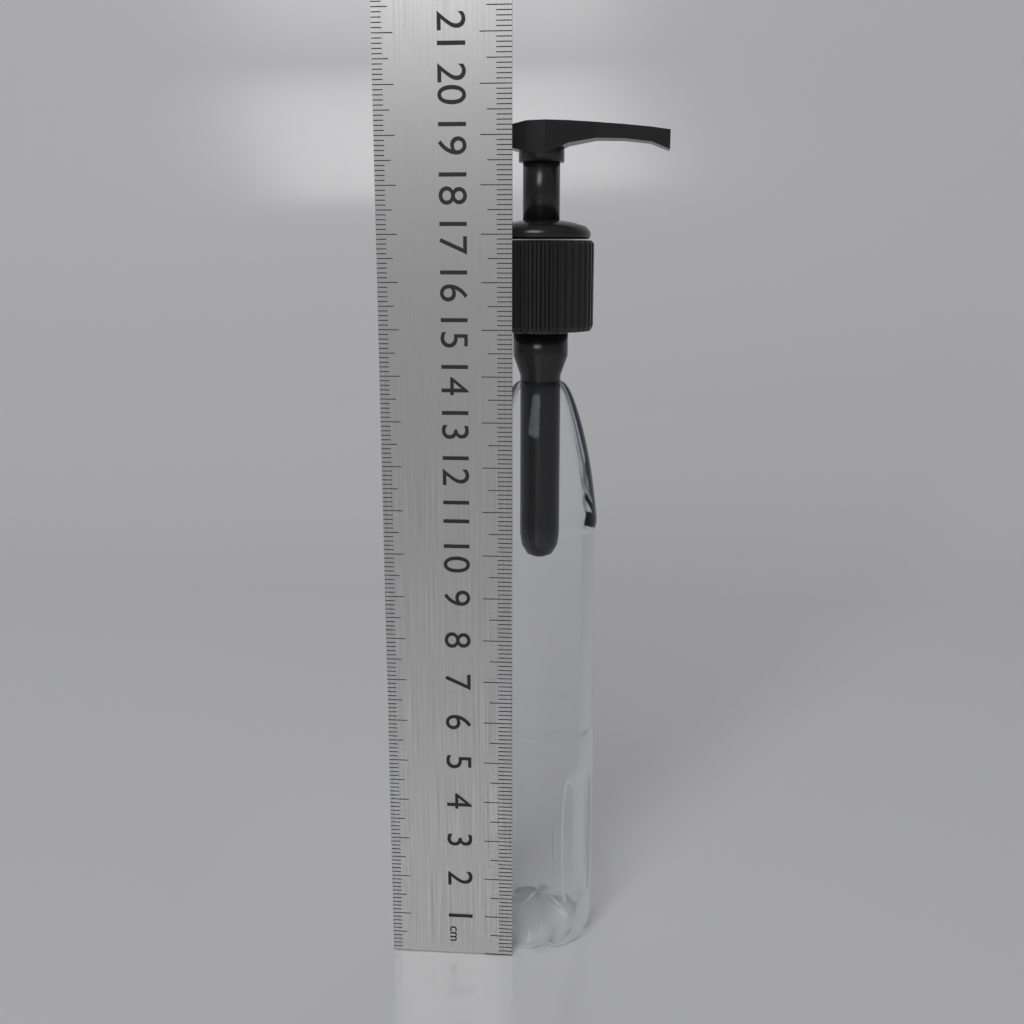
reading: 19.4 cm
